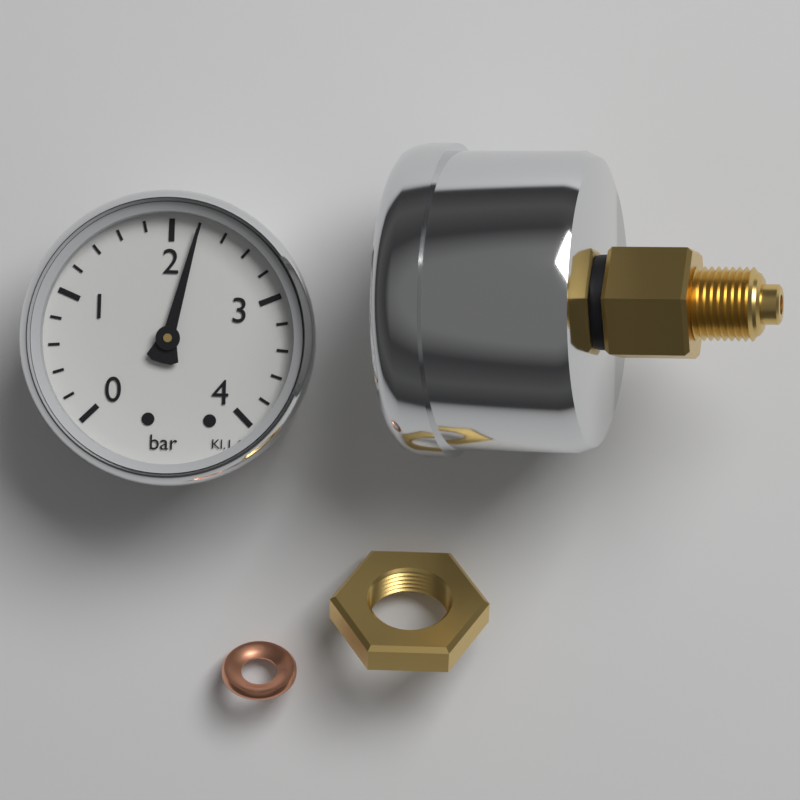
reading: 2.2 bar
